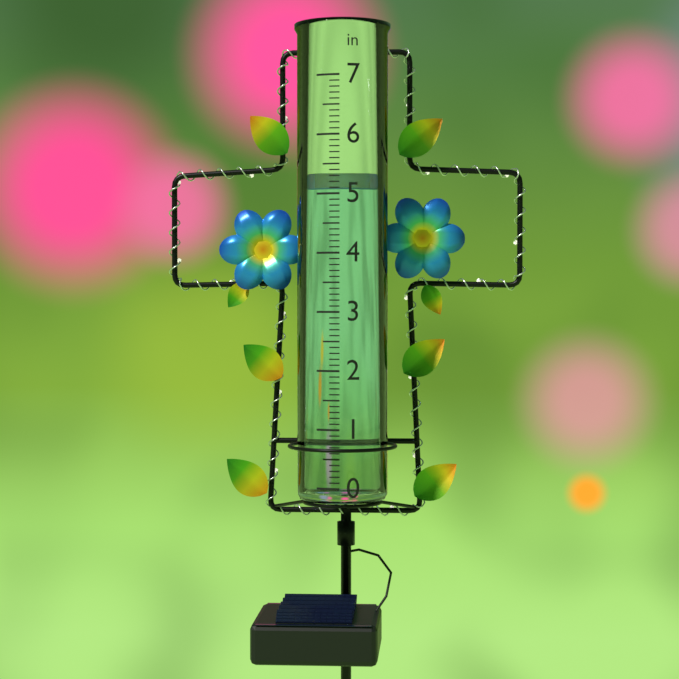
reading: 5.1 in
